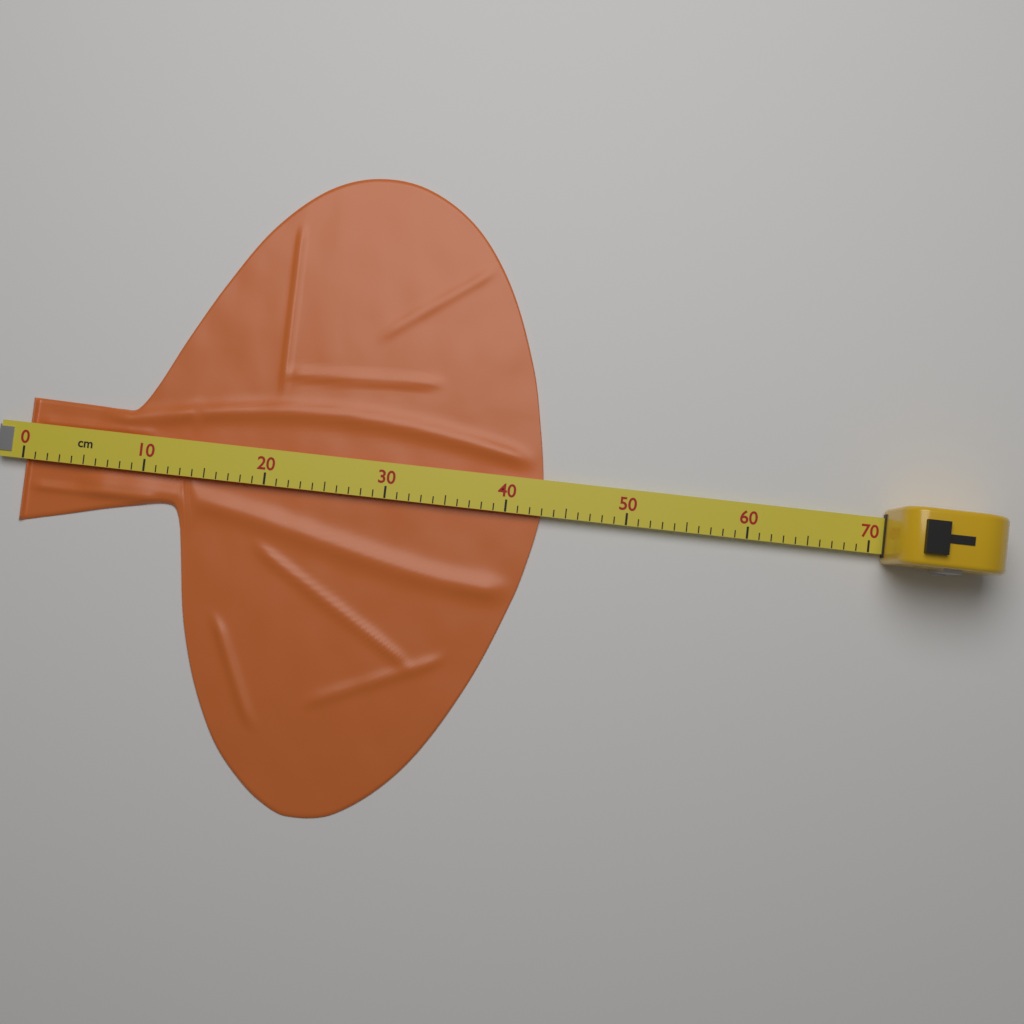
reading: 43 cm
